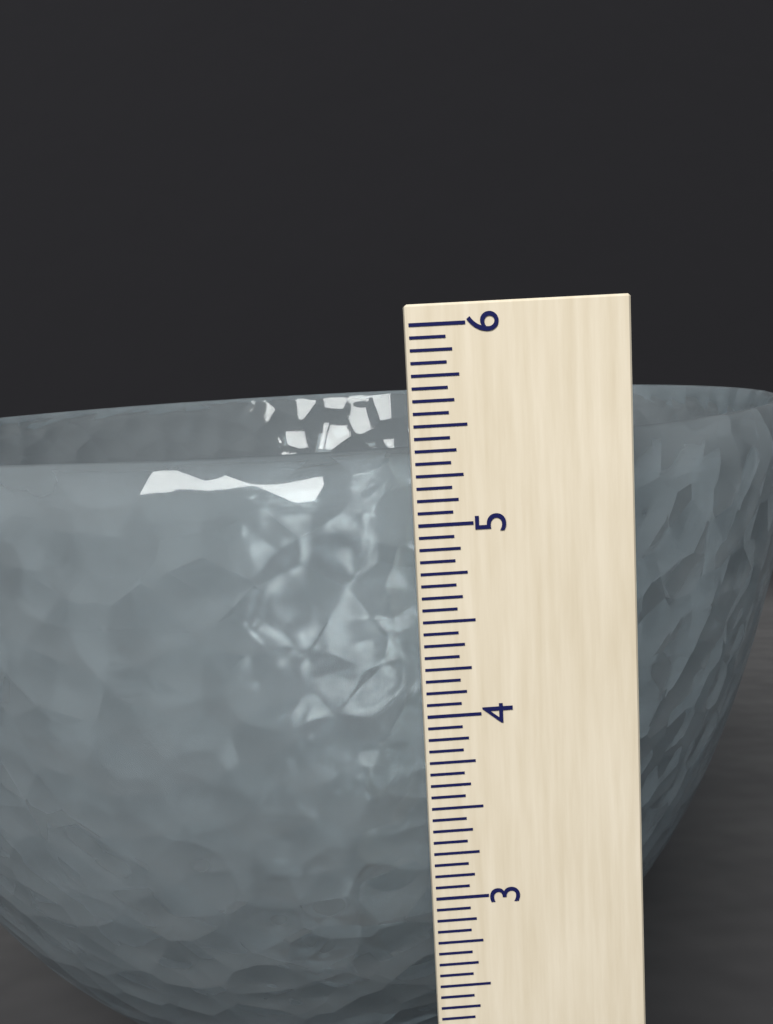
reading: 5.3750 (no unit)
